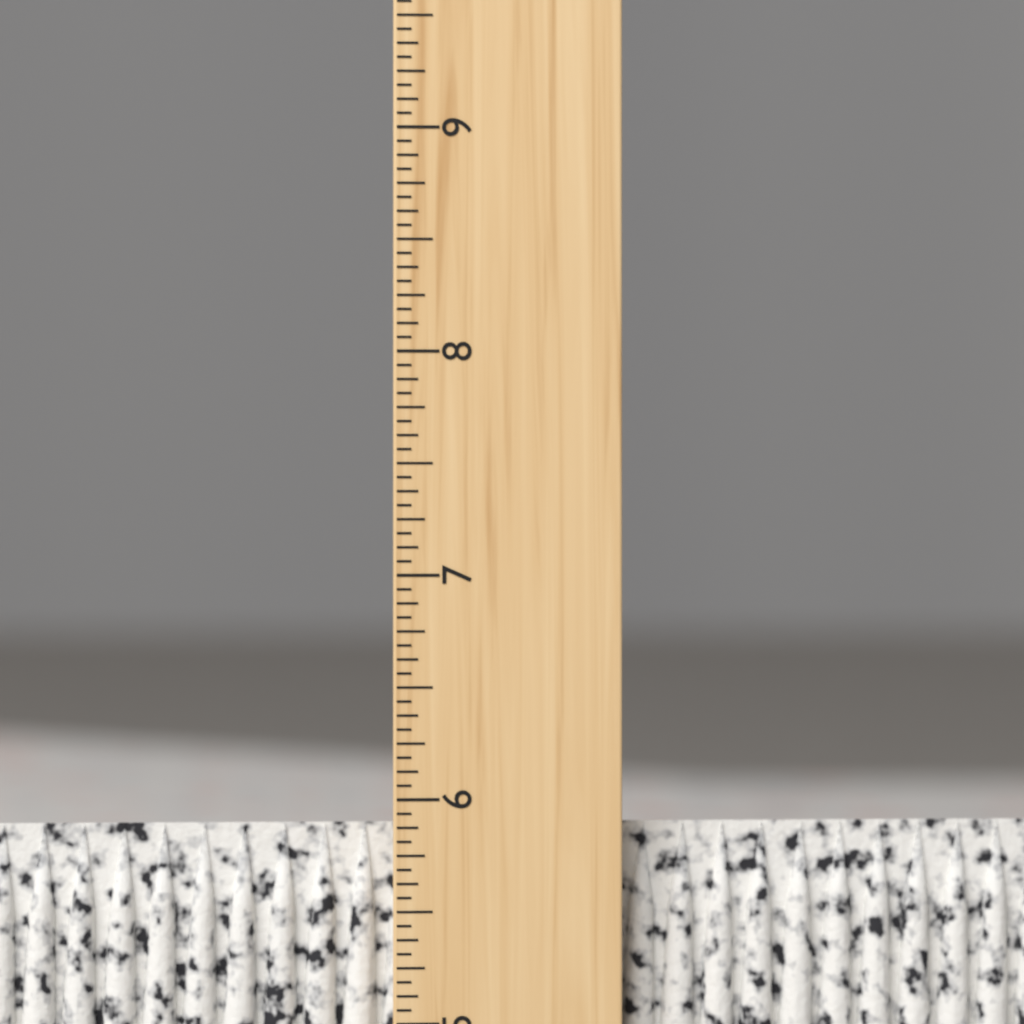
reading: 5.8750 inch
